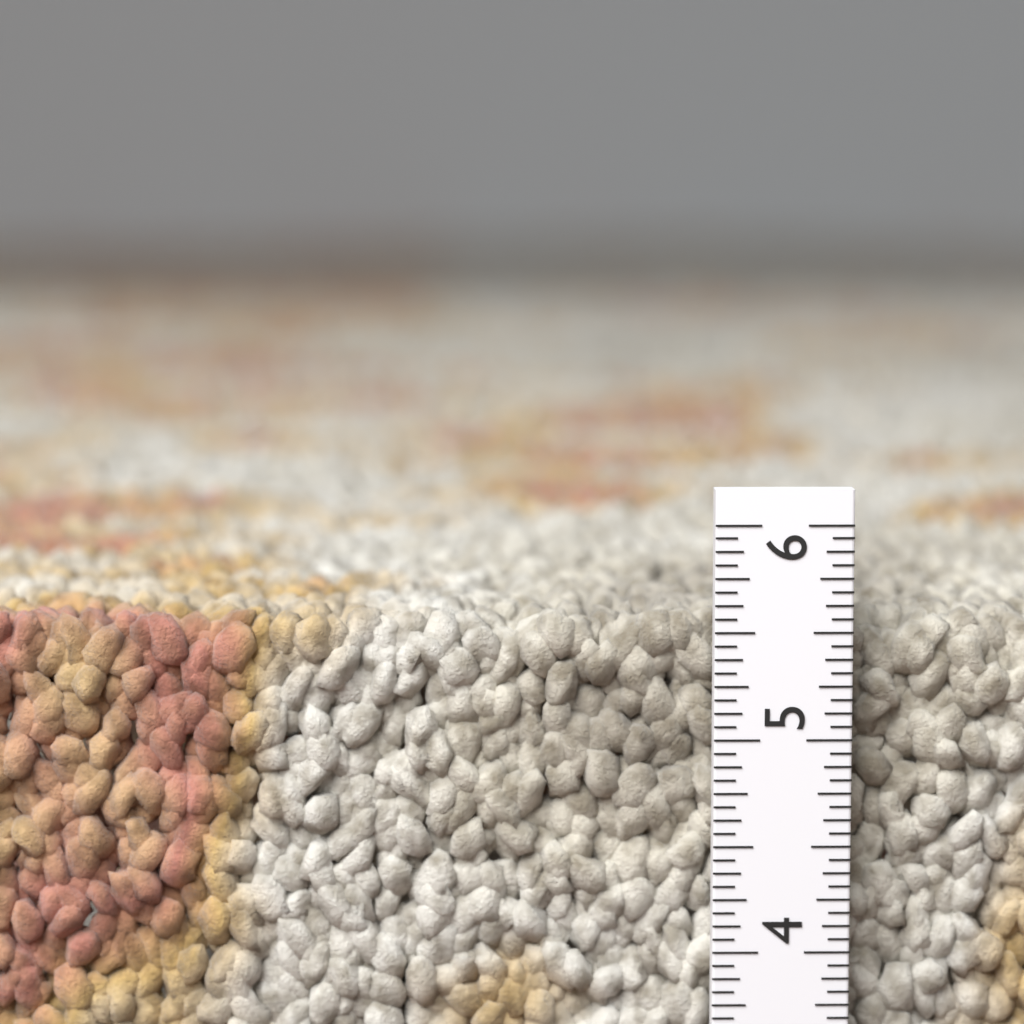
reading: 5.5625 in
